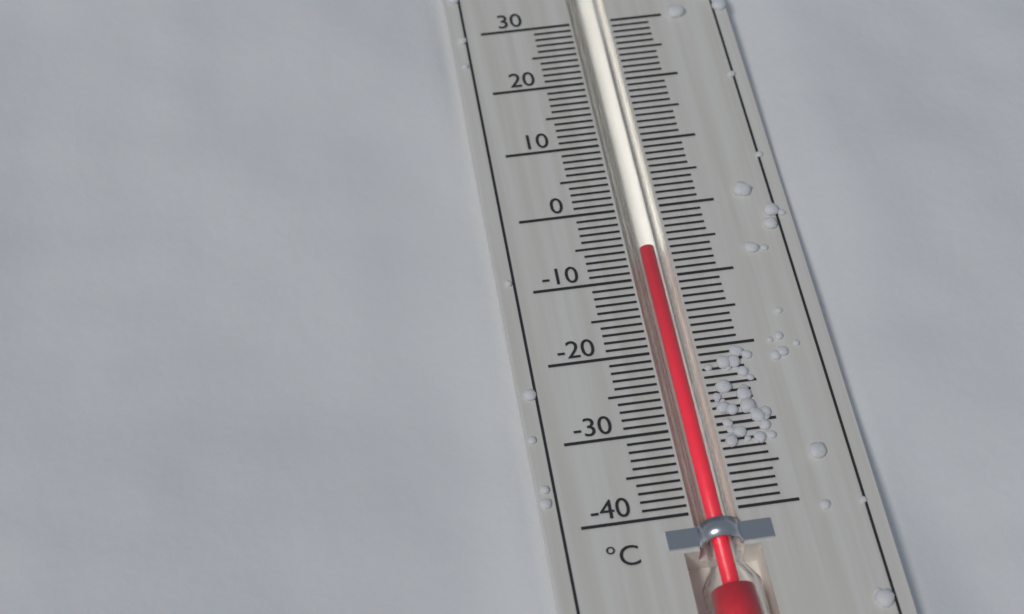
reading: -6 °C
